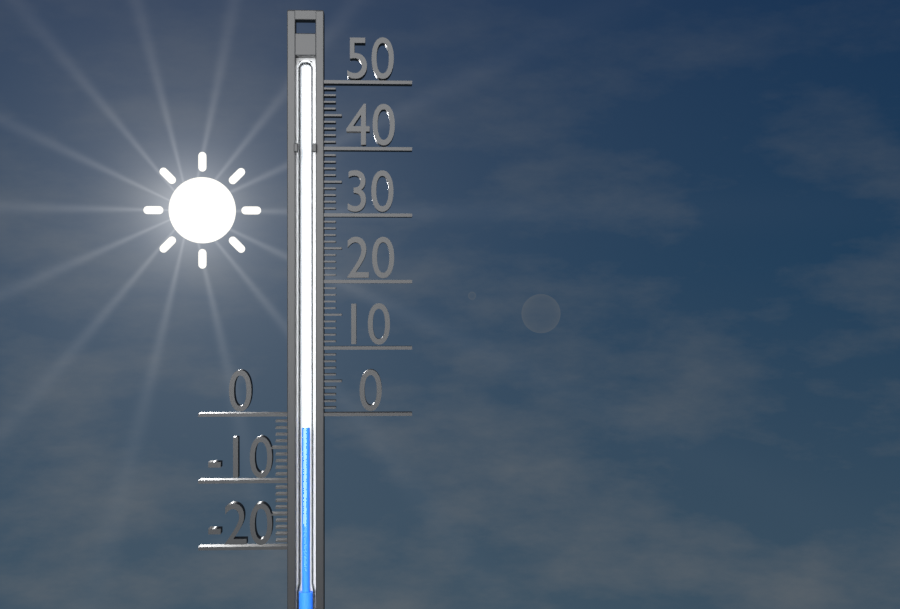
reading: -2 (no unit)
